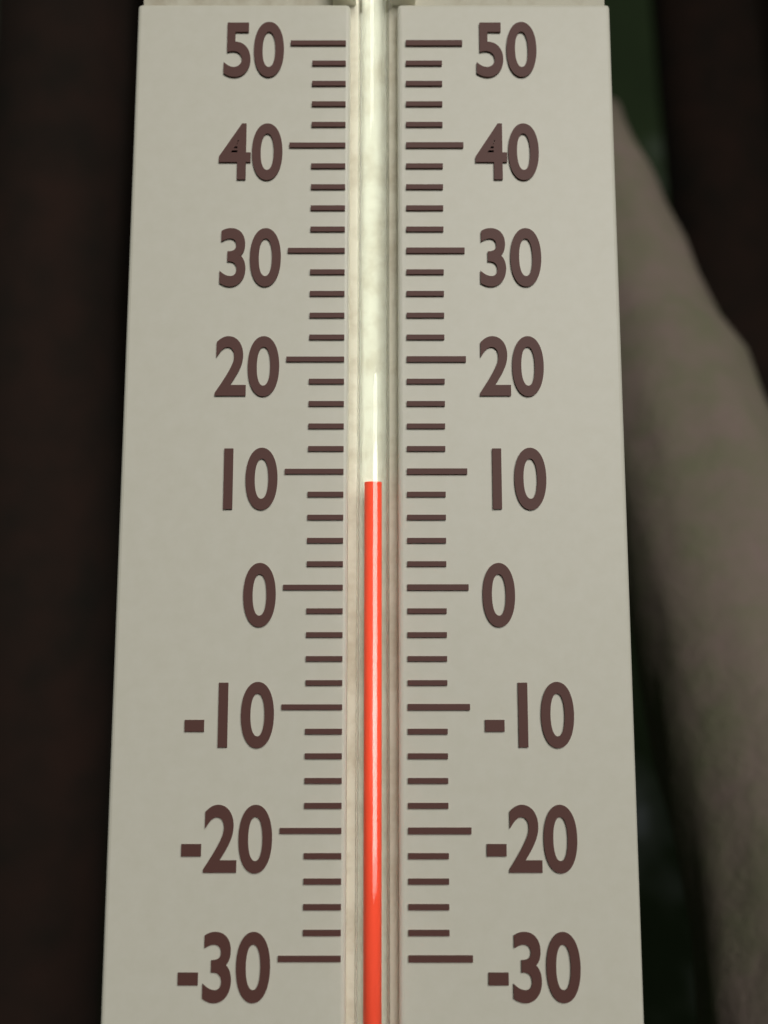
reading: 9 (no unit)
